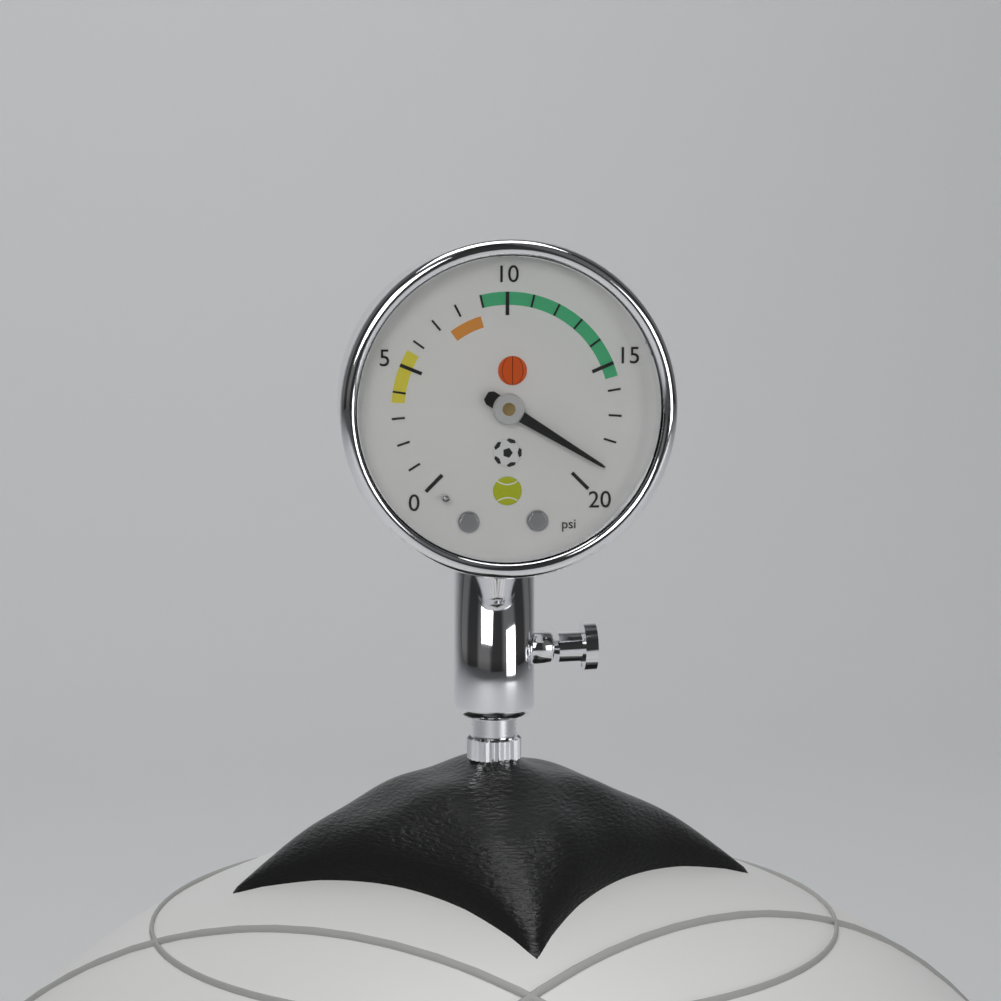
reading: 19 psi
